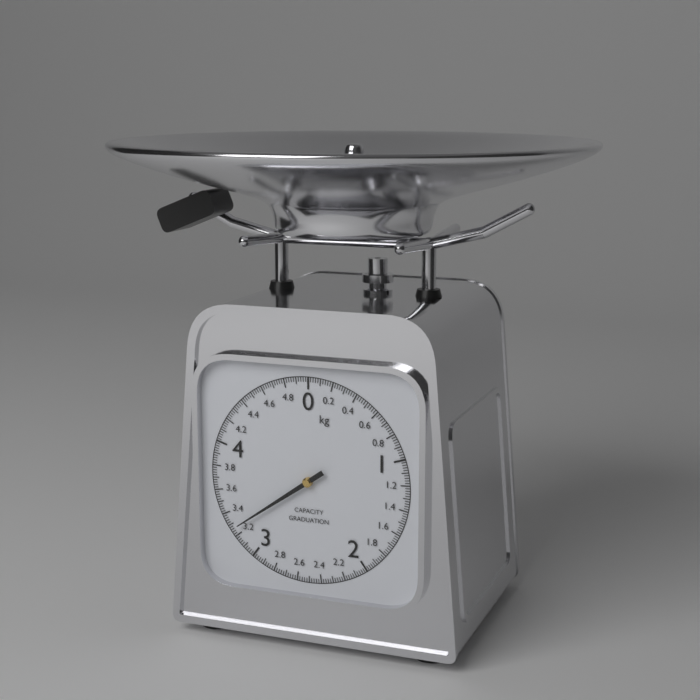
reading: 3.26 kg
